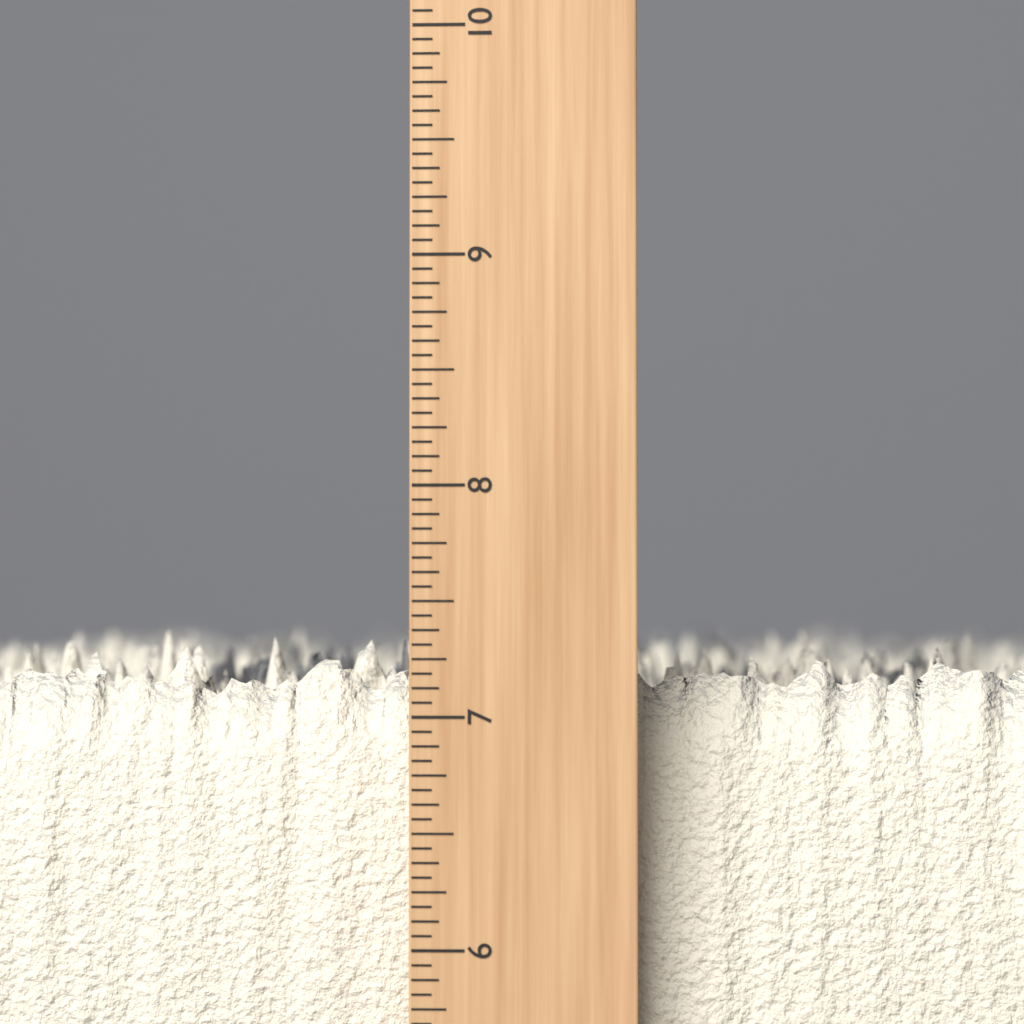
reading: 7.3750 inch
